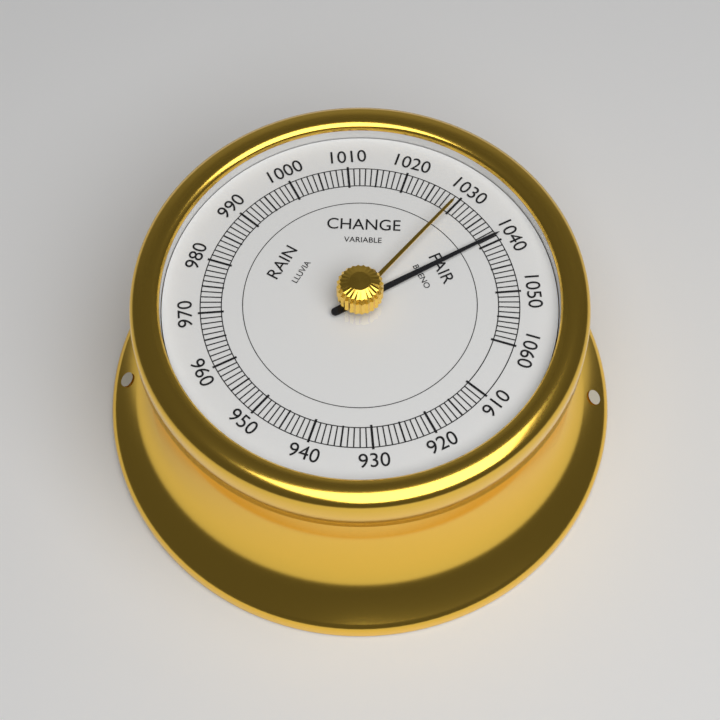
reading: 1039 (no unit)
